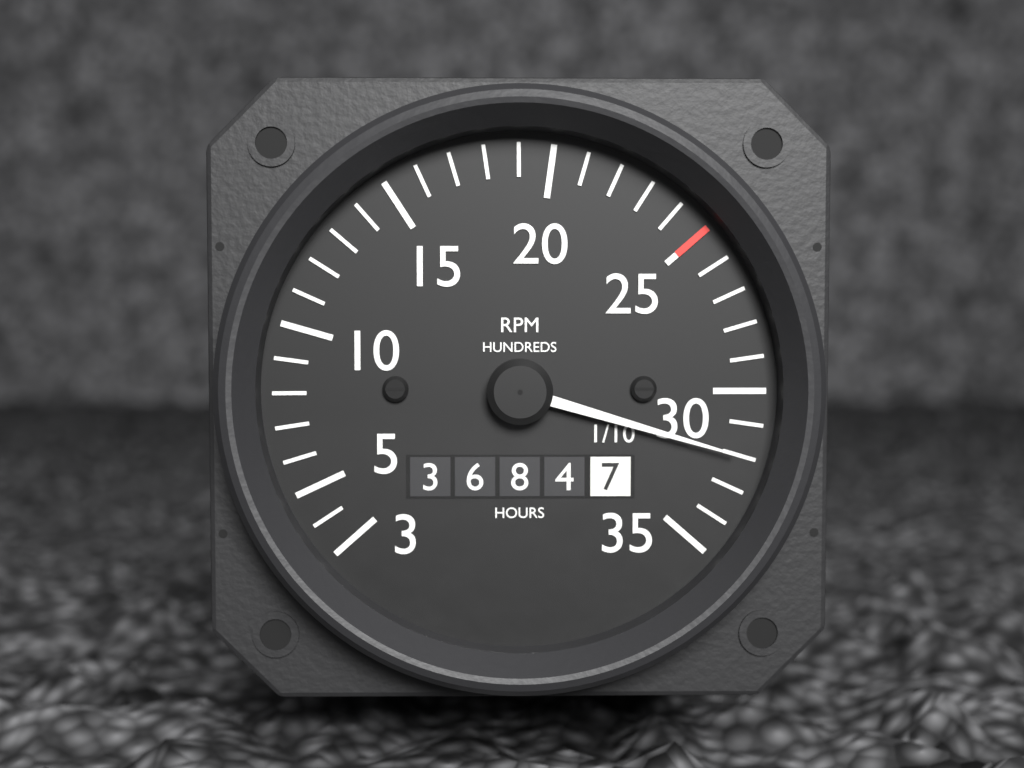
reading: 3200 RPM
